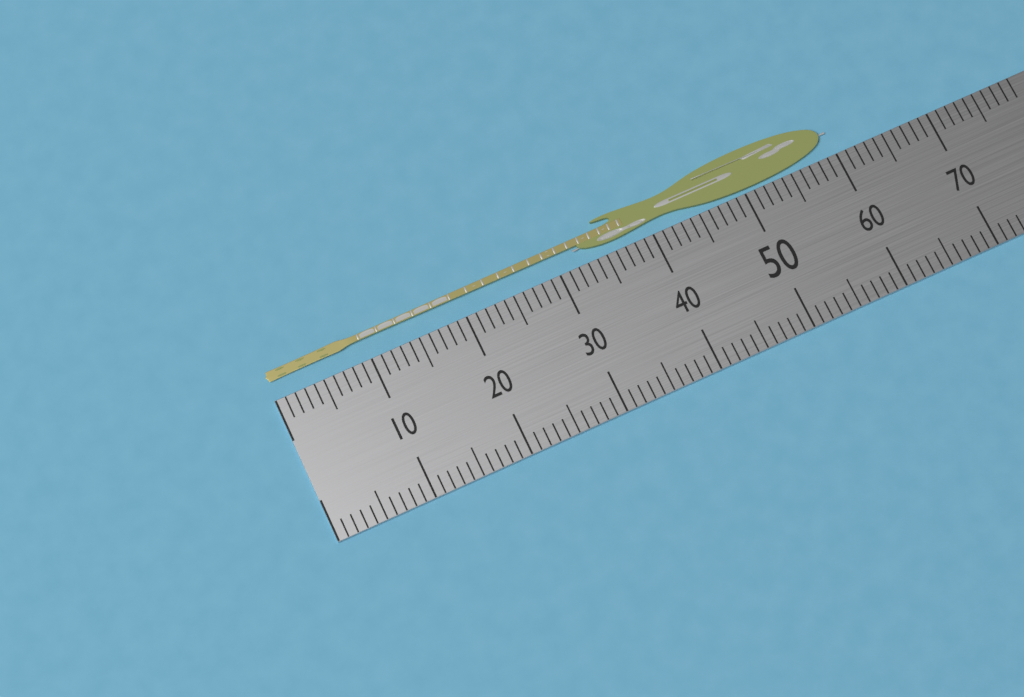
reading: 60 (no unit)
